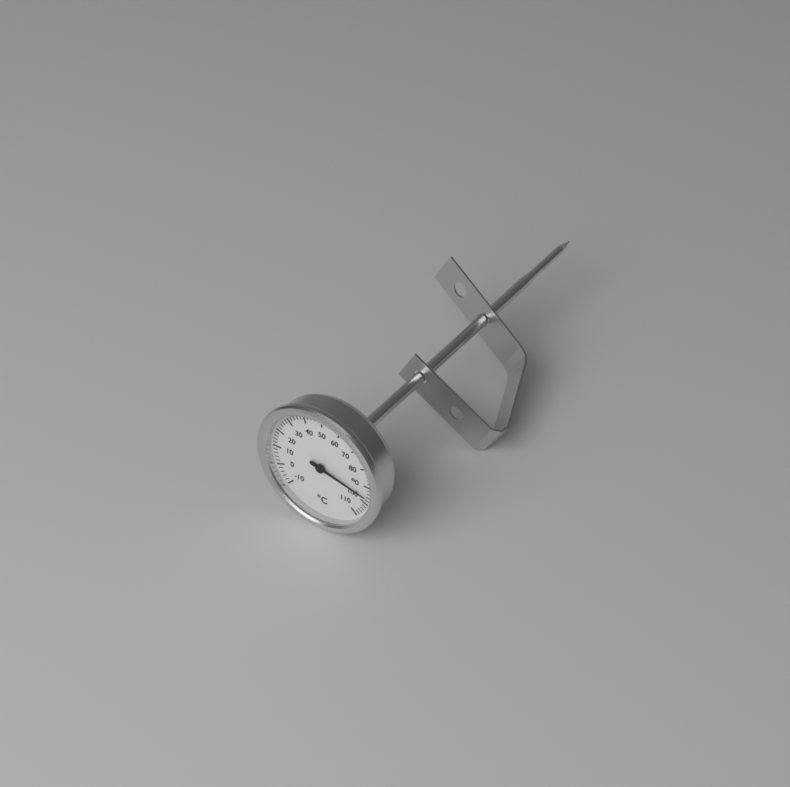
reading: 96 °C
